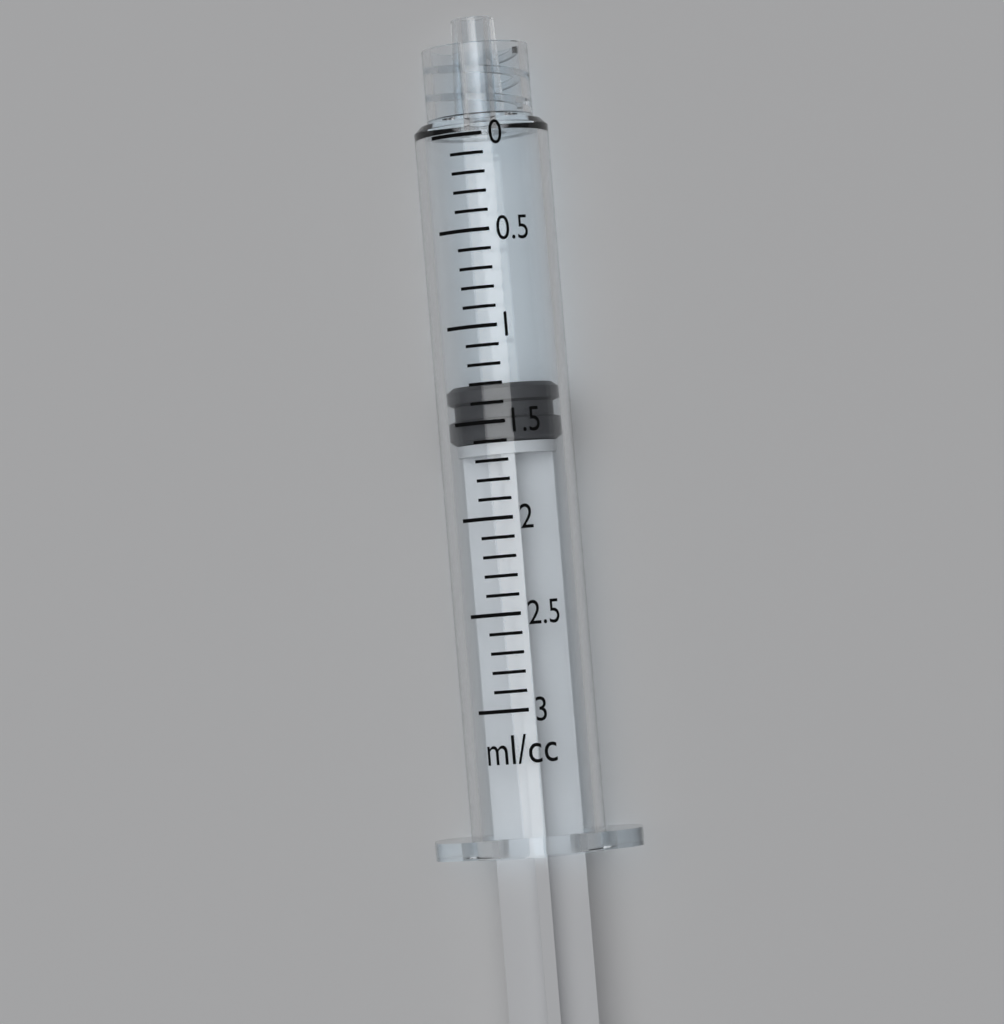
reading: 1.3 ml
